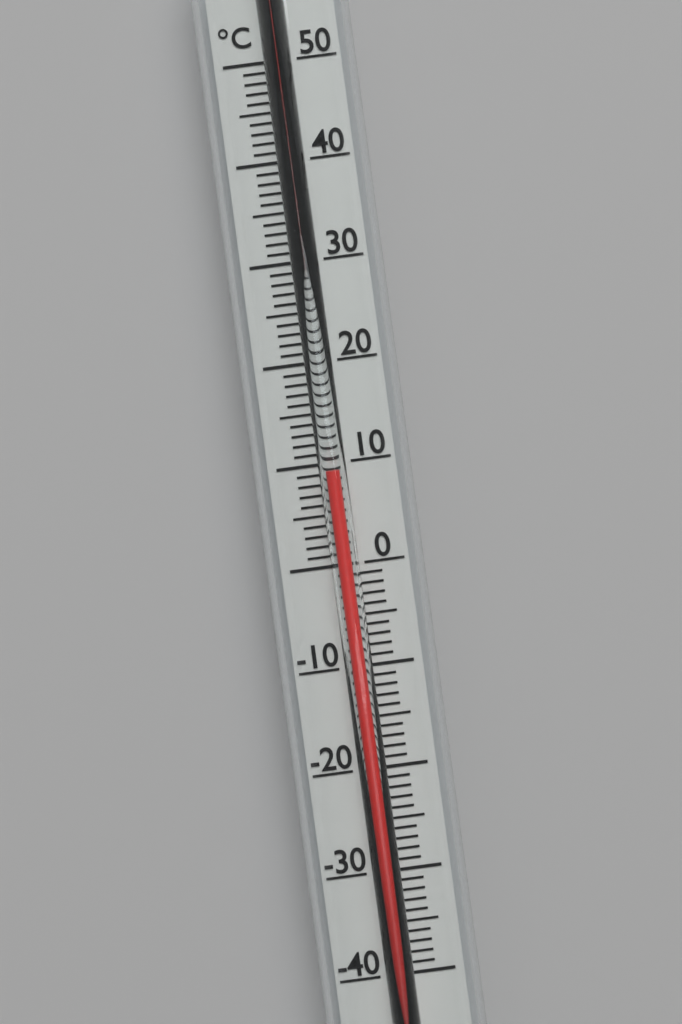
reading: 9 °C
